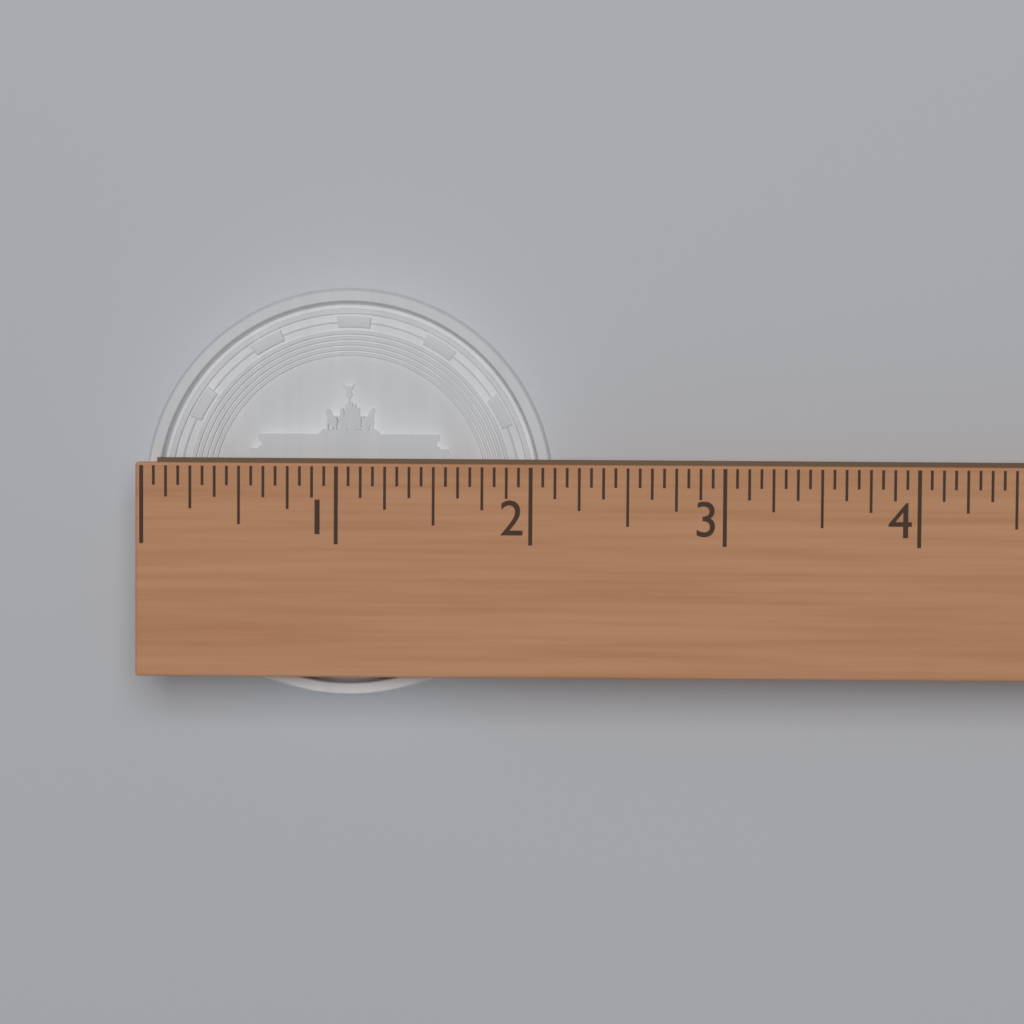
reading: 2.1250 (no unit)
